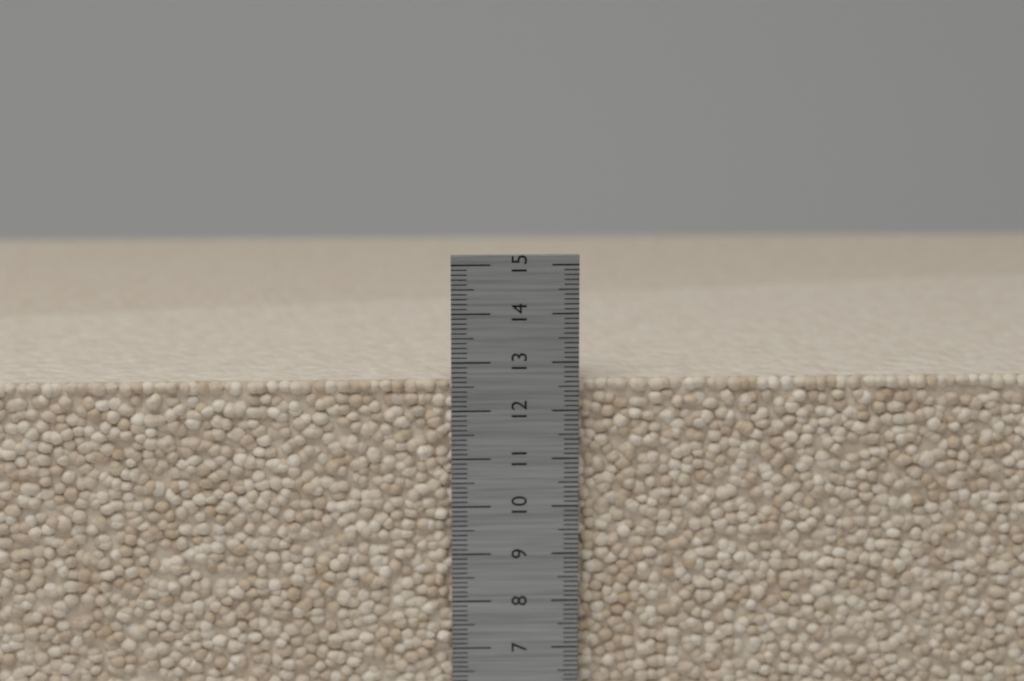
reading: 12.6 cm
